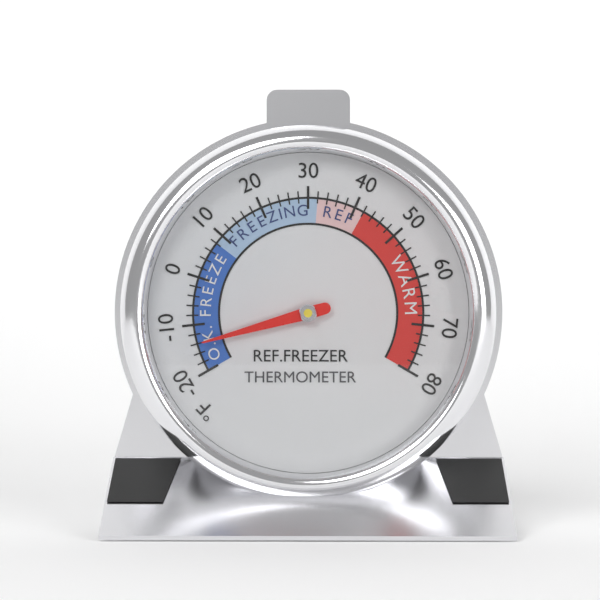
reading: -14 °F
